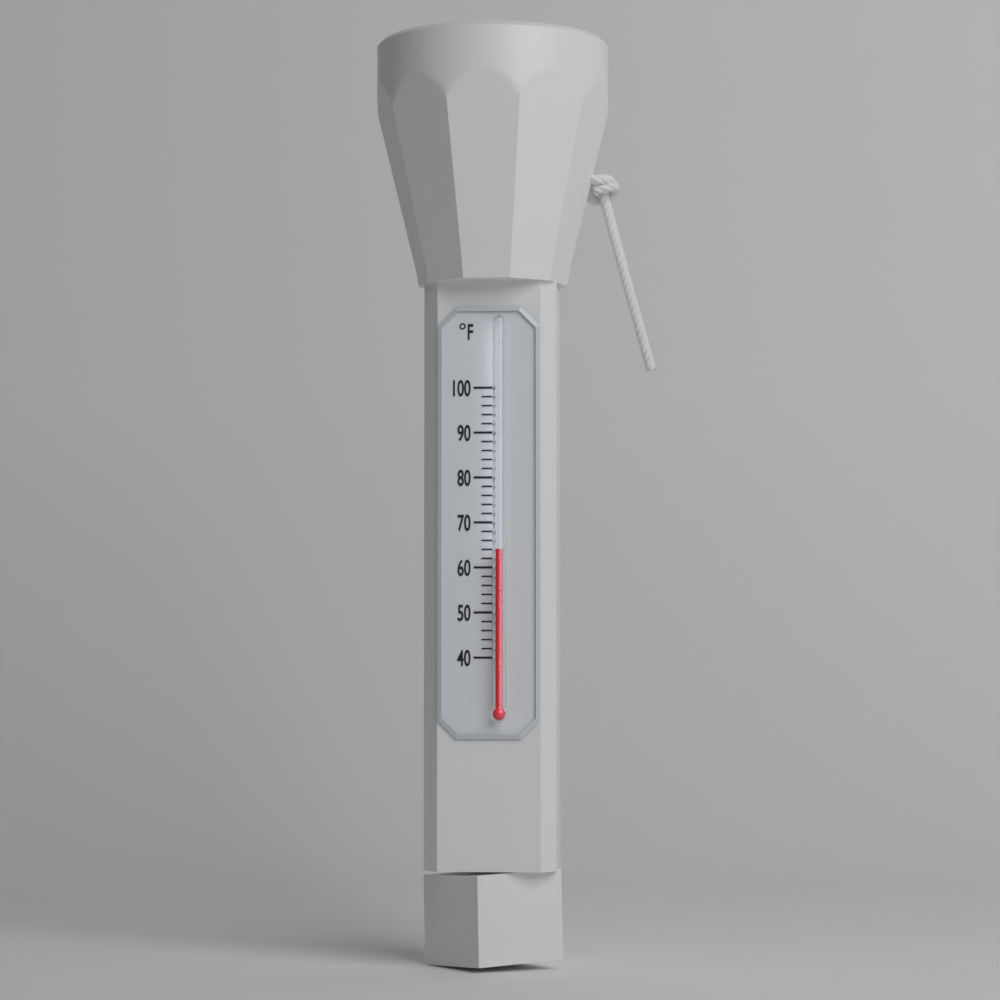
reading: 64 °F
